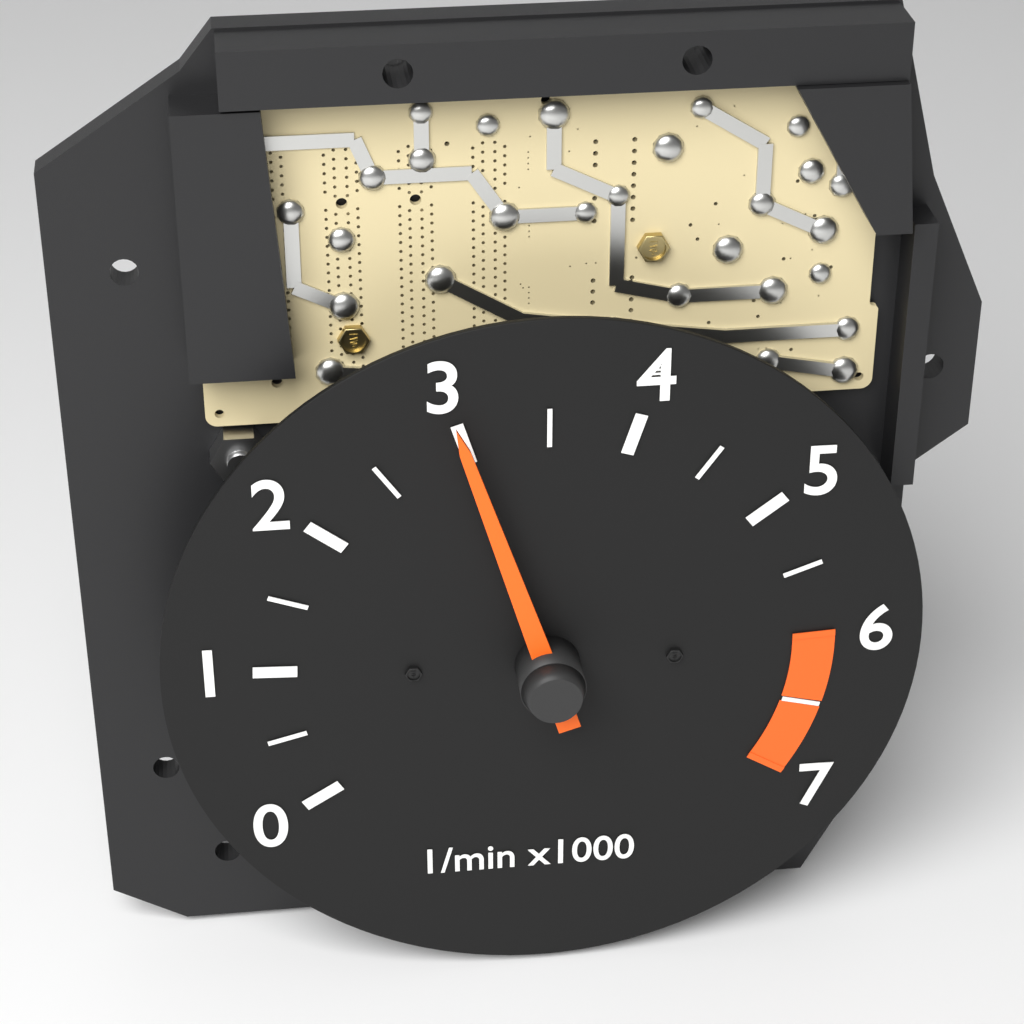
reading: 3000 1/min
